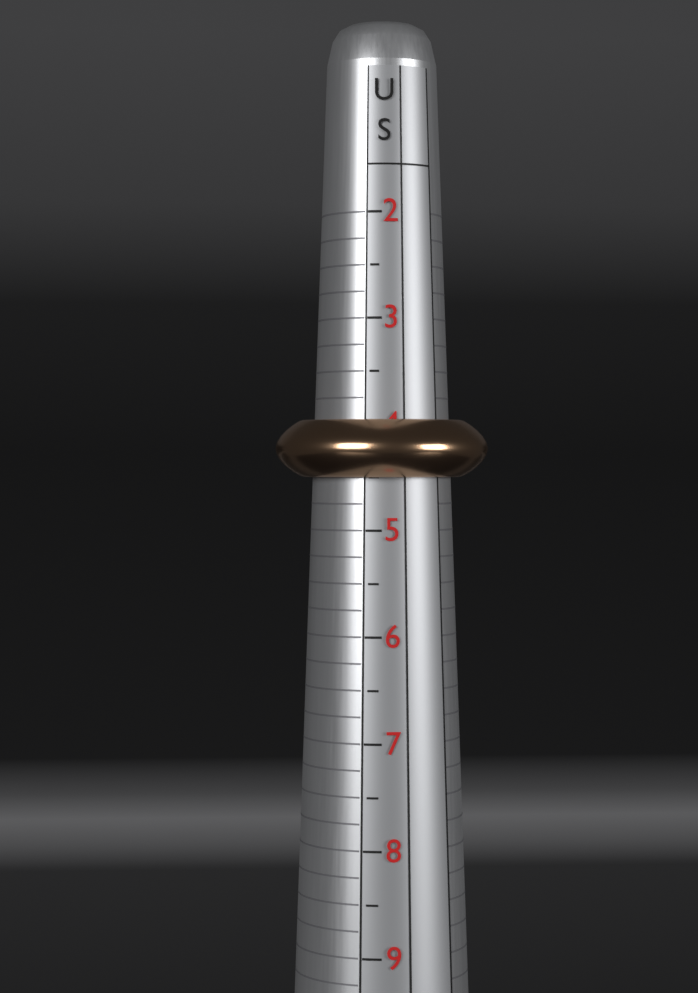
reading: 4.50 US
